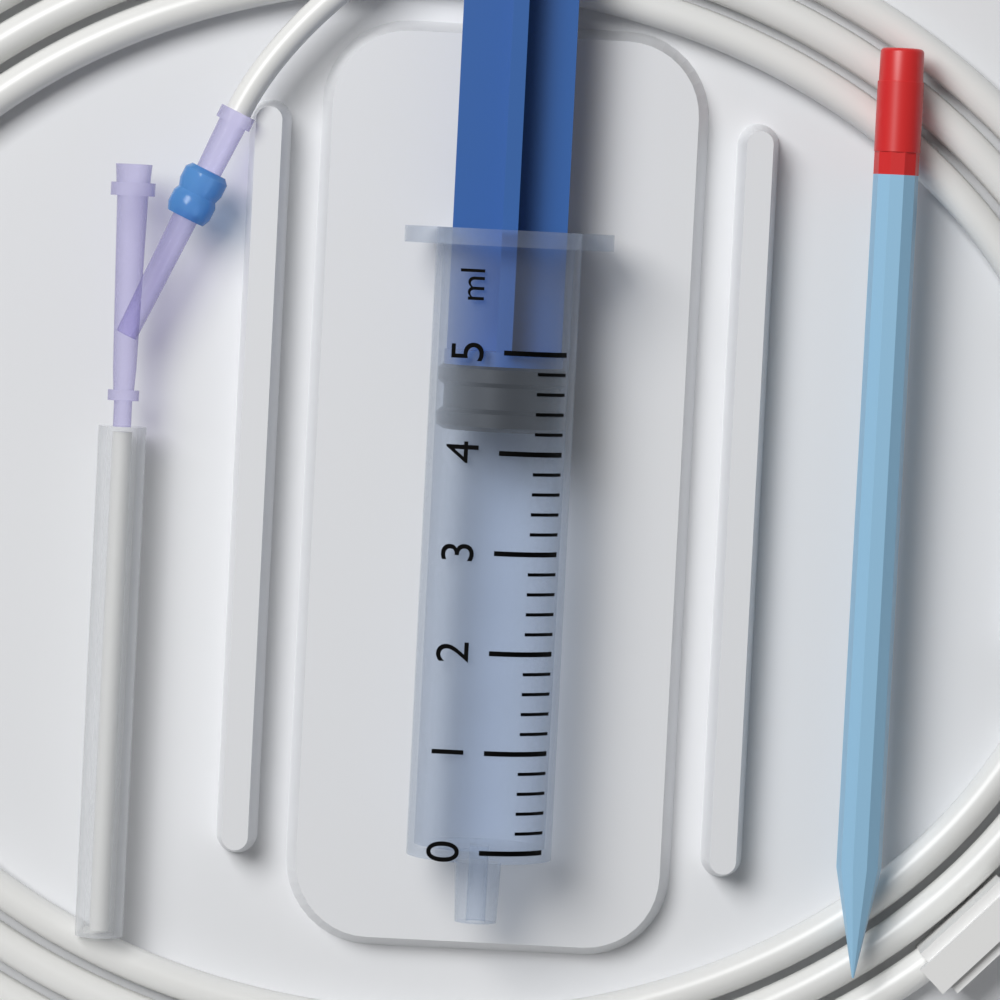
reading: 4.2 ml
